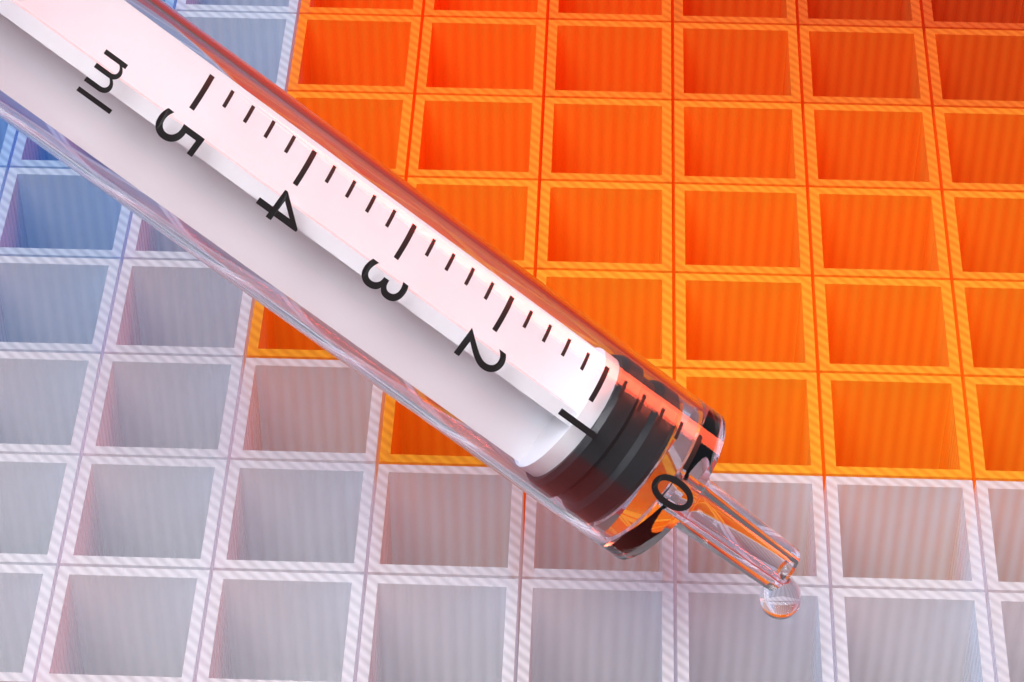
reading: 0.2 ml
